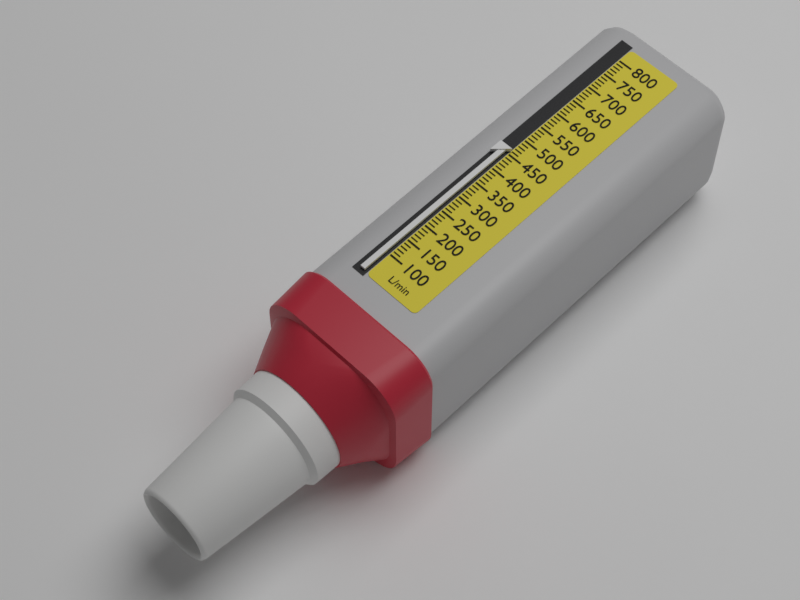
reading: 460 L/min
